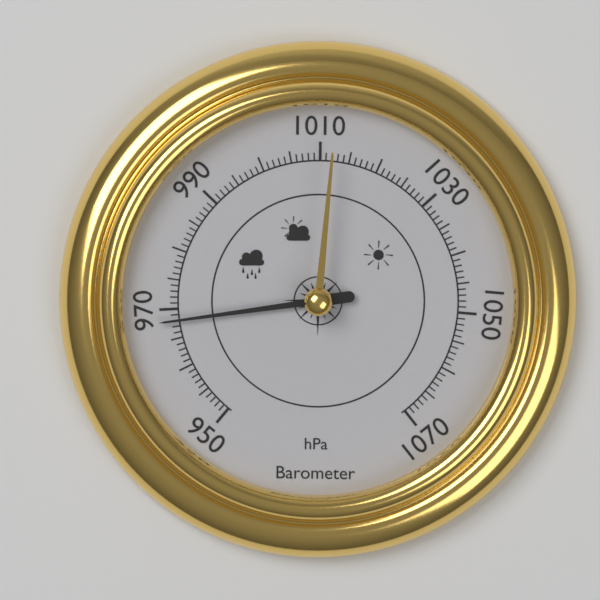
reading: 968 hPa
